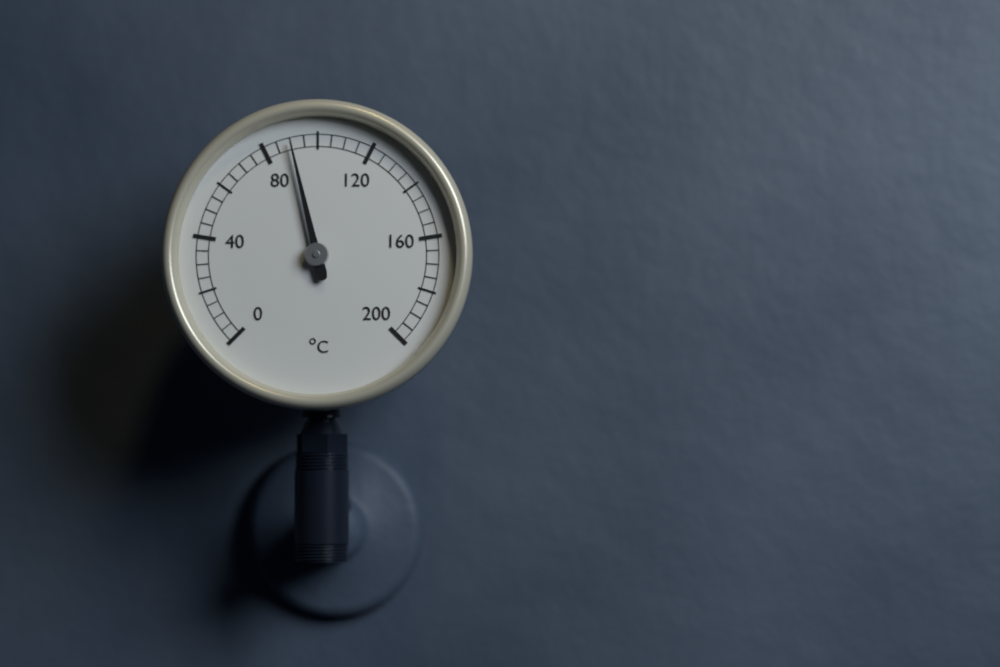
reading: 90 °C
